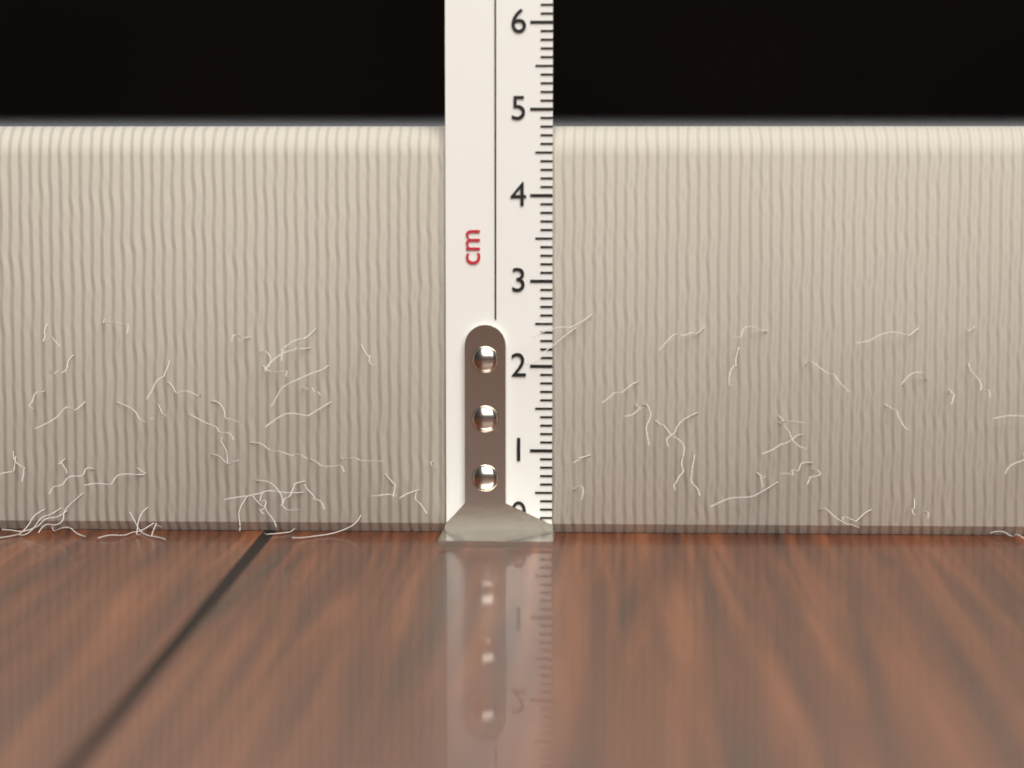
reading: 4.8 cm
